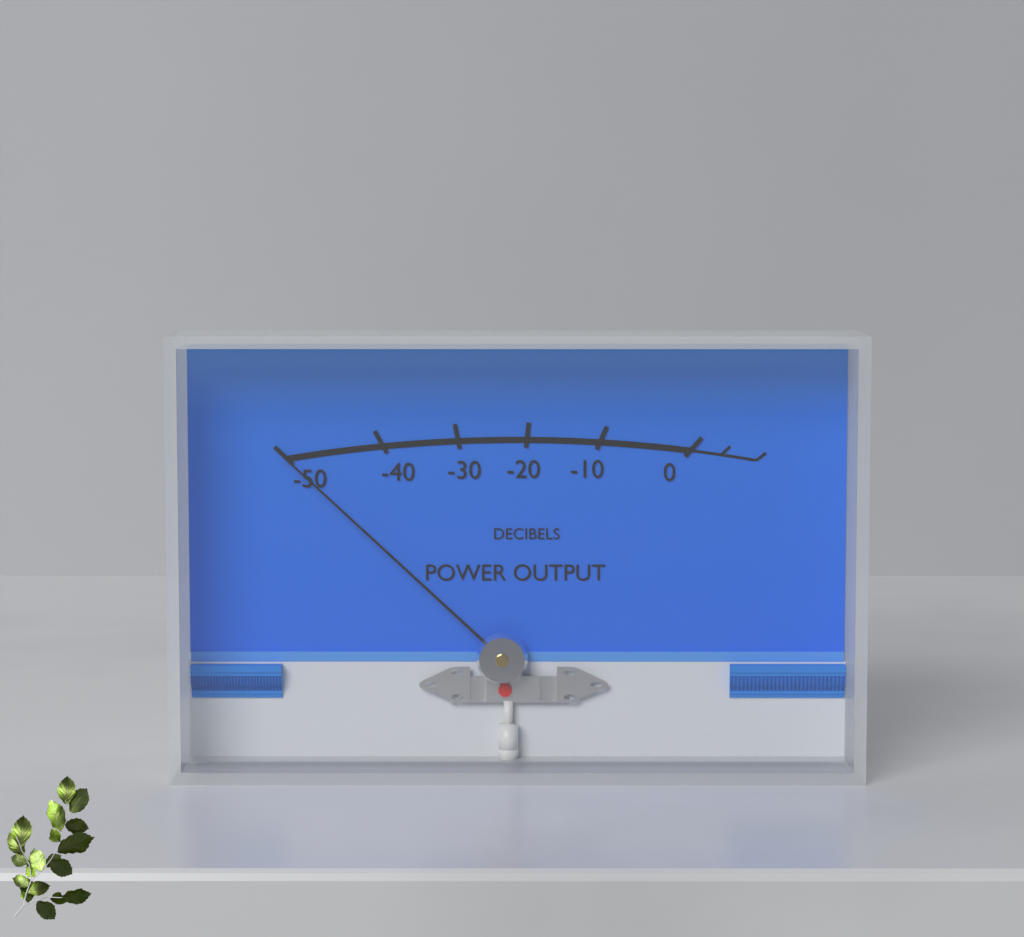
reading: -50 dB
